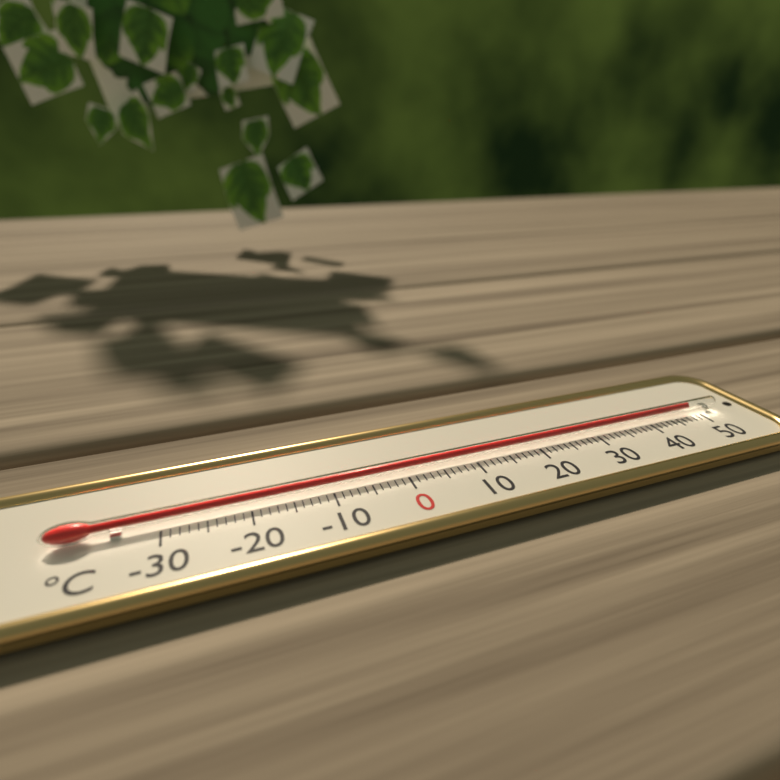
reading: 48 °C
